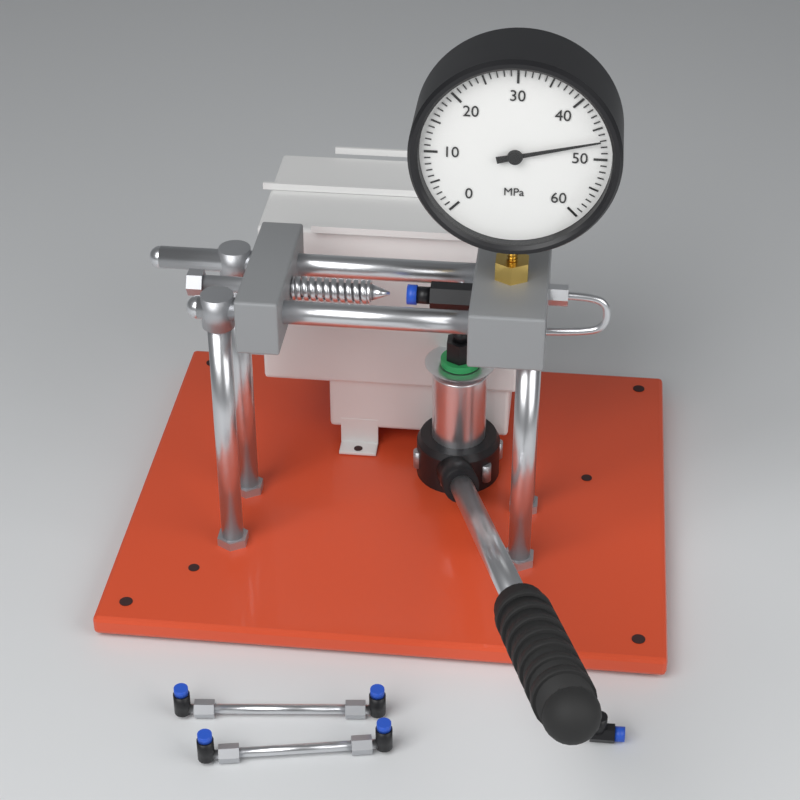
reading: 47 MPa
